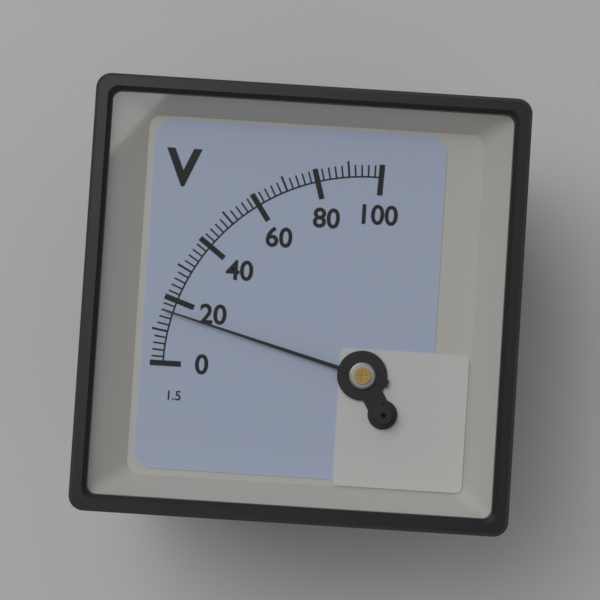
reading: 16 V
